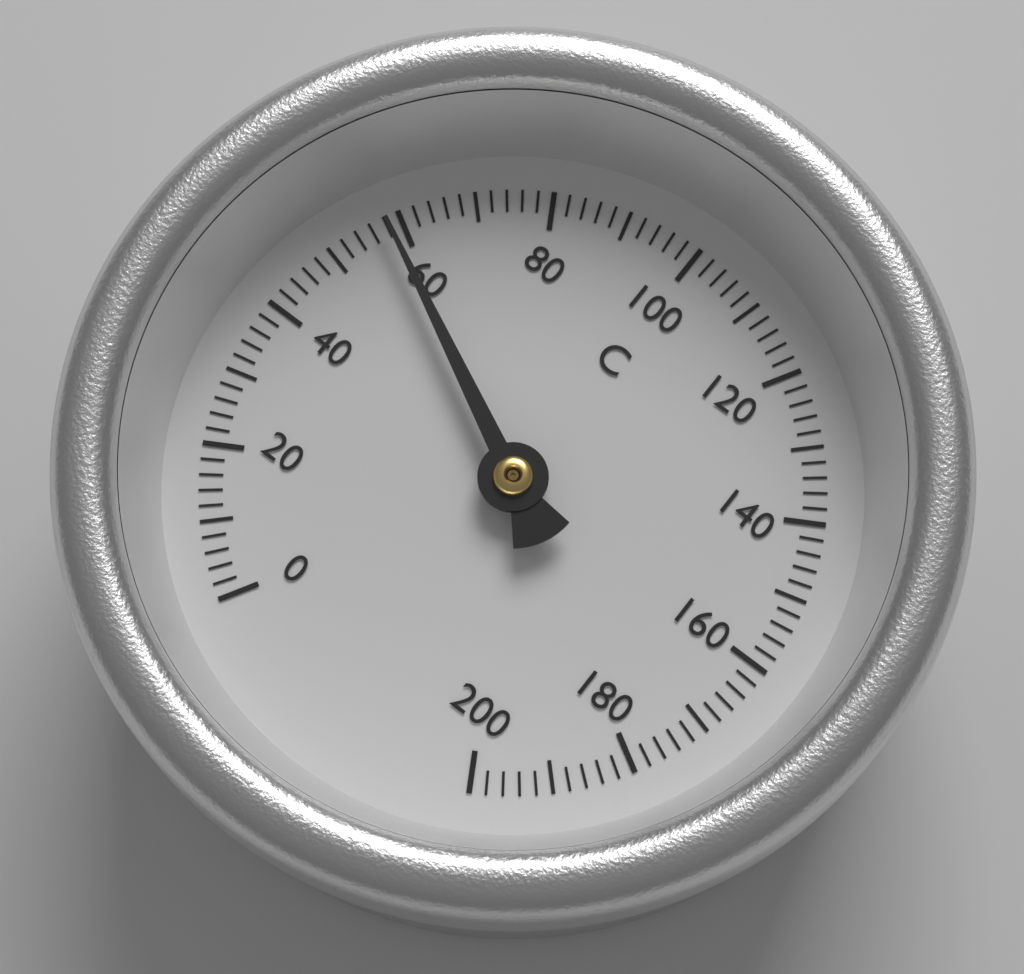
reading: 58 °C
